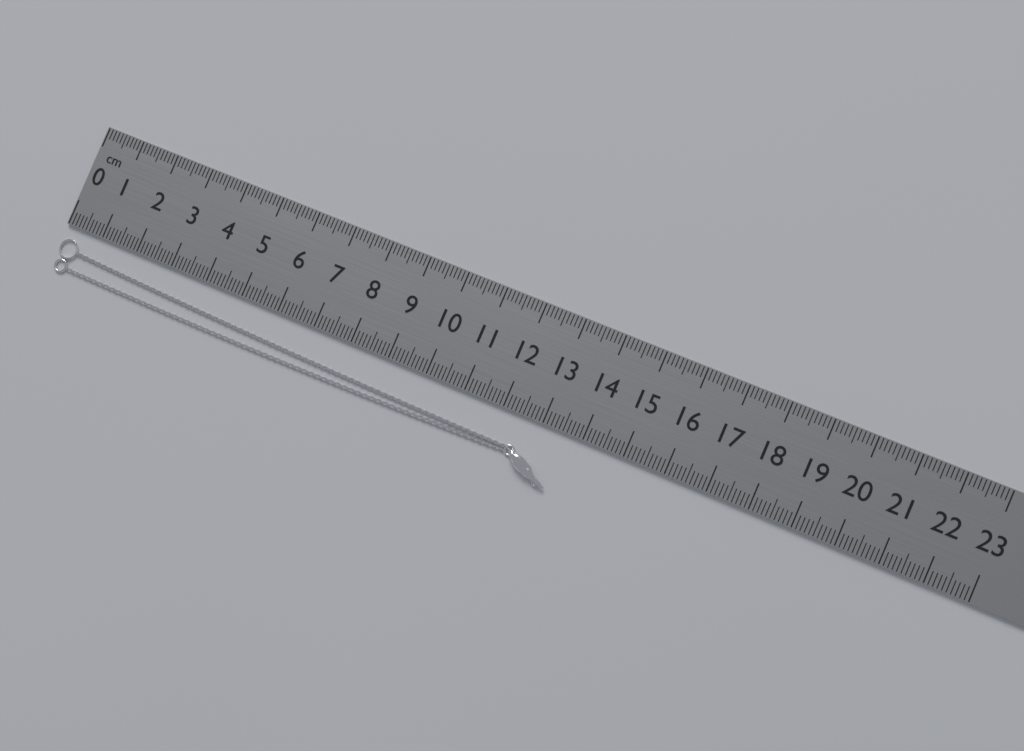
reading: 13.6 cm
